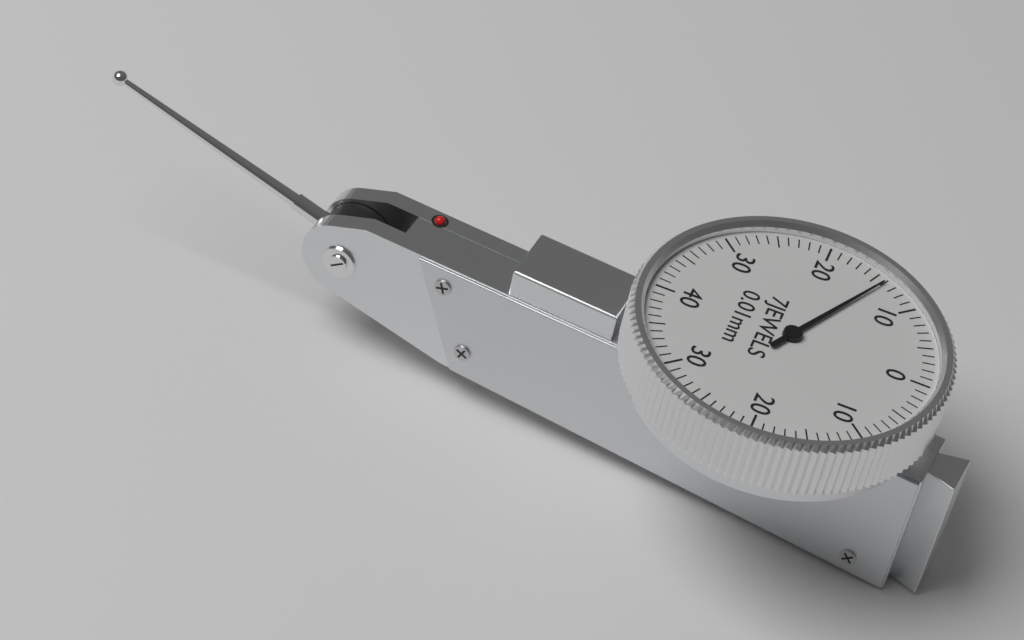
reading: 0.14 mm
